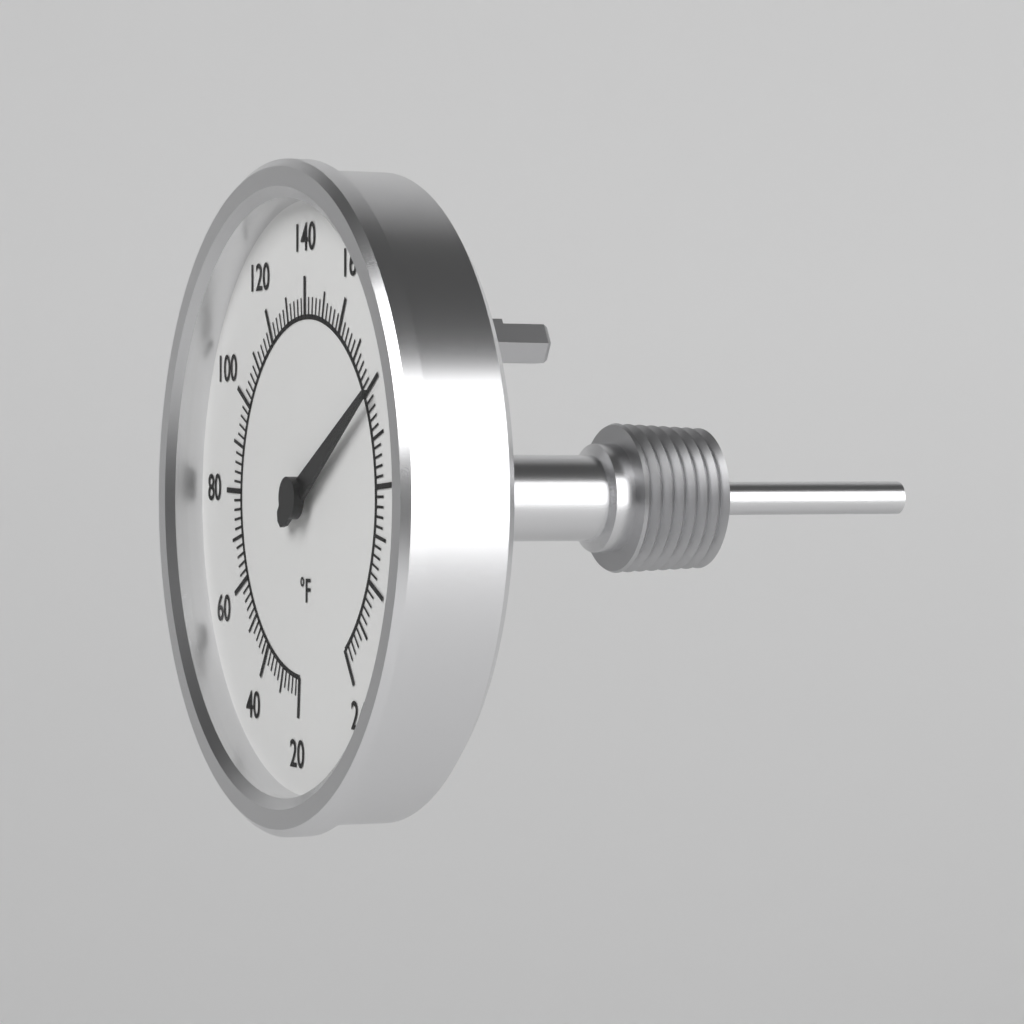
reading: 182 °F
